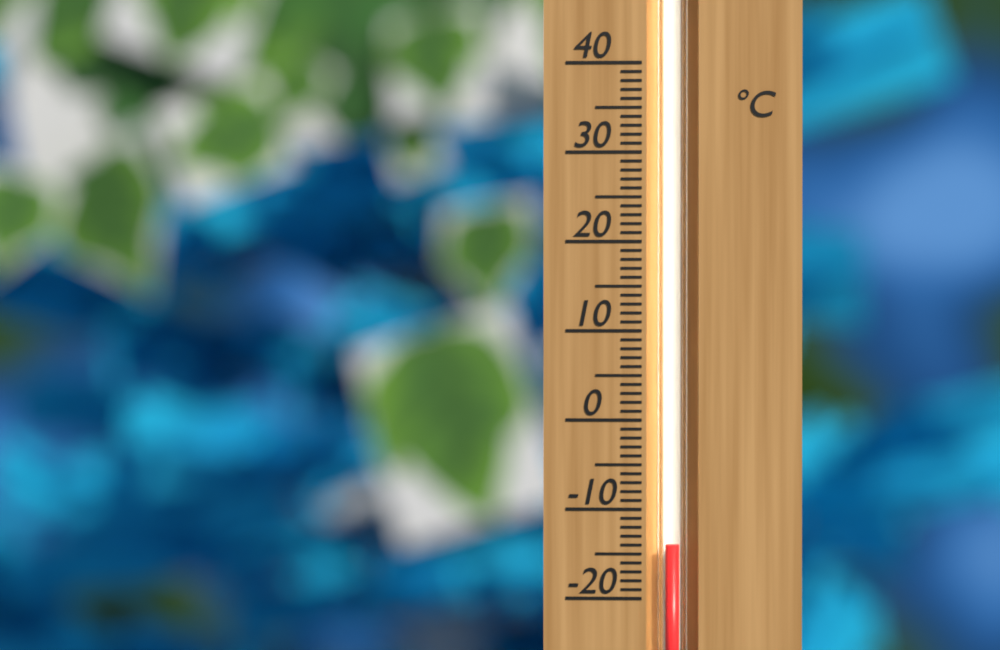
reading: -14 °C
